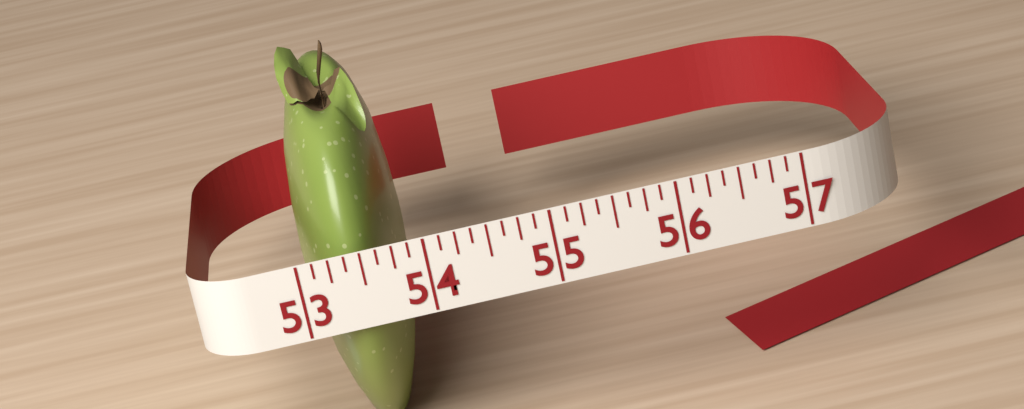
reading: 53.875 (no unit)
